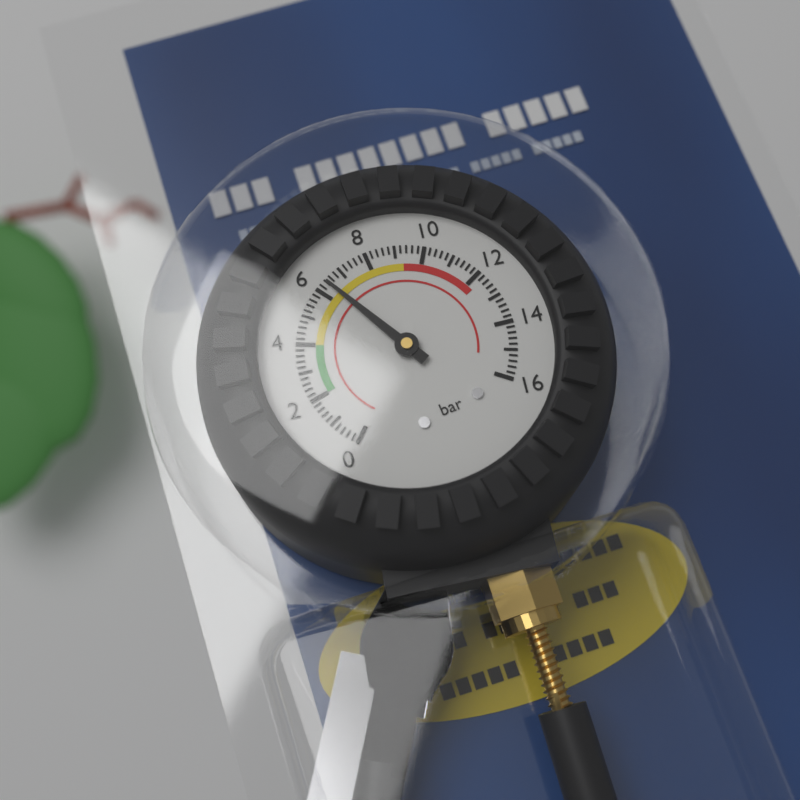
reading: 6.4 bar
